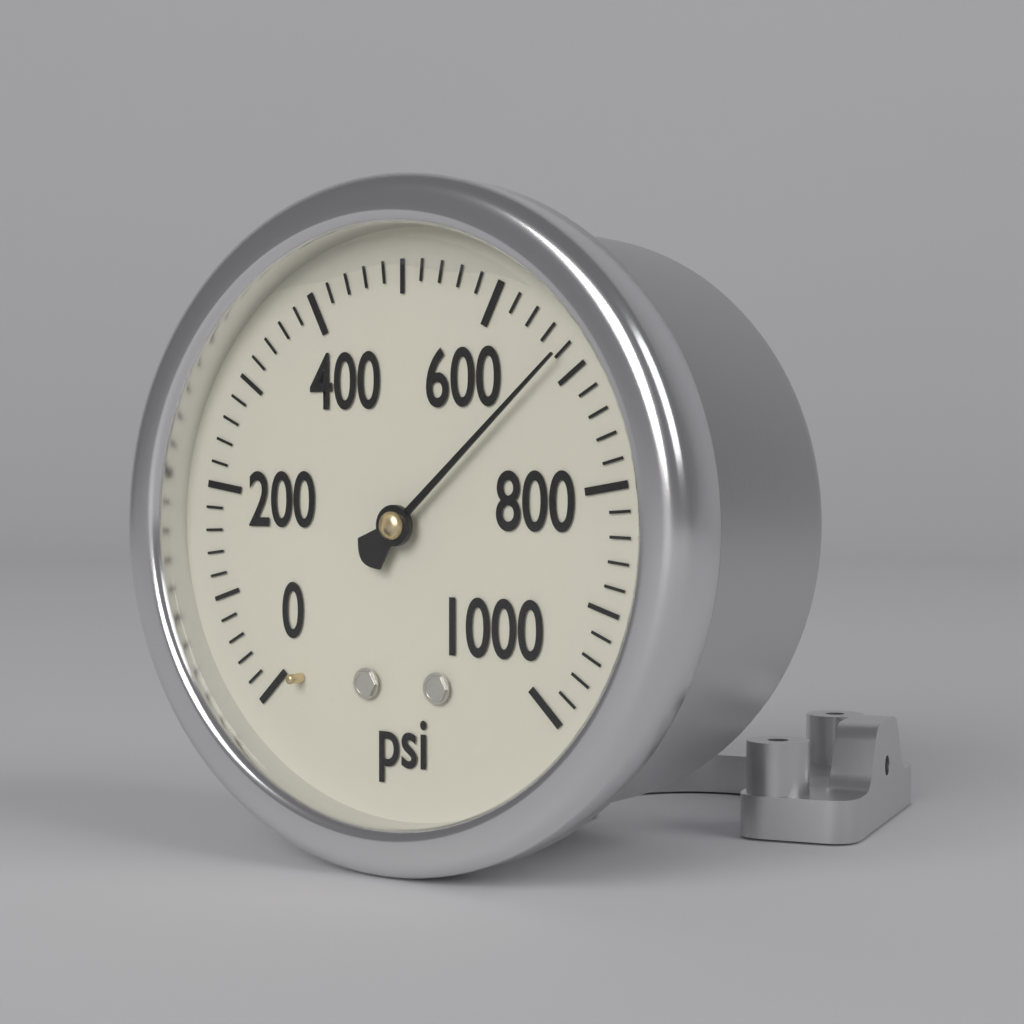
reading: 680 psi
